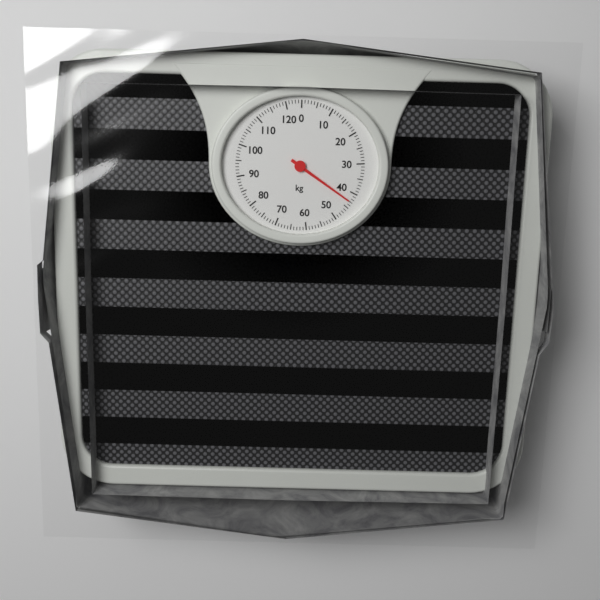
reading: 43 kg
